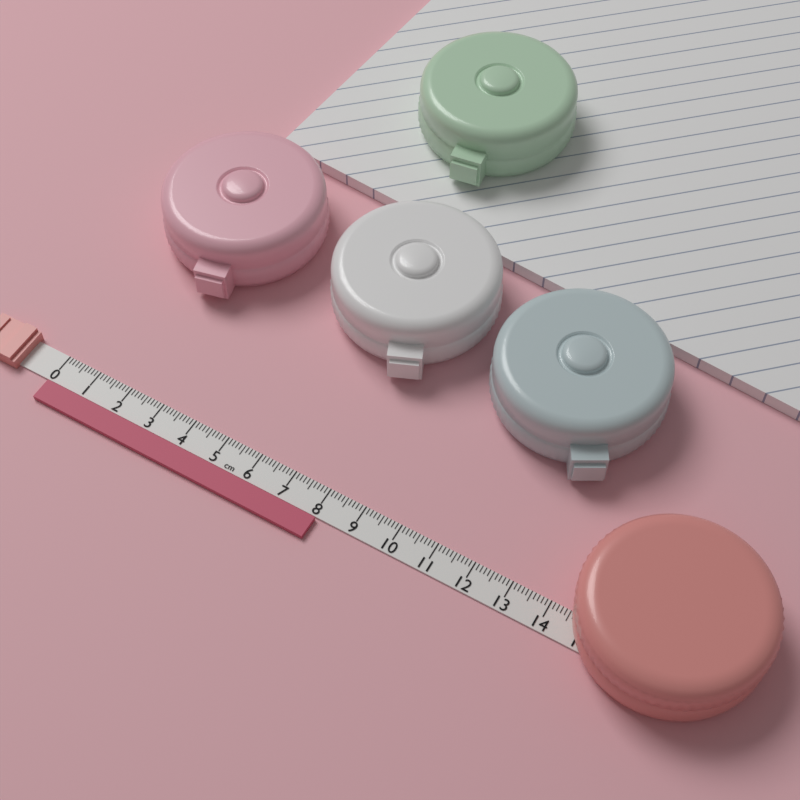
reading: 8.1 cm
